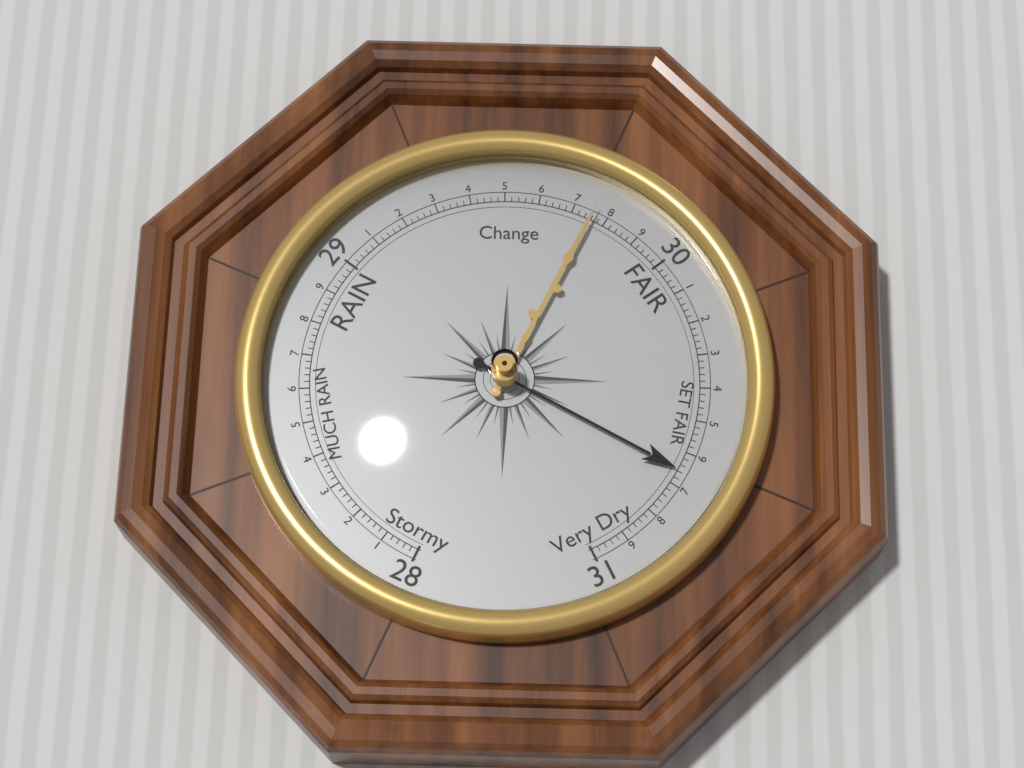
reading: 30.66 (no unit)
